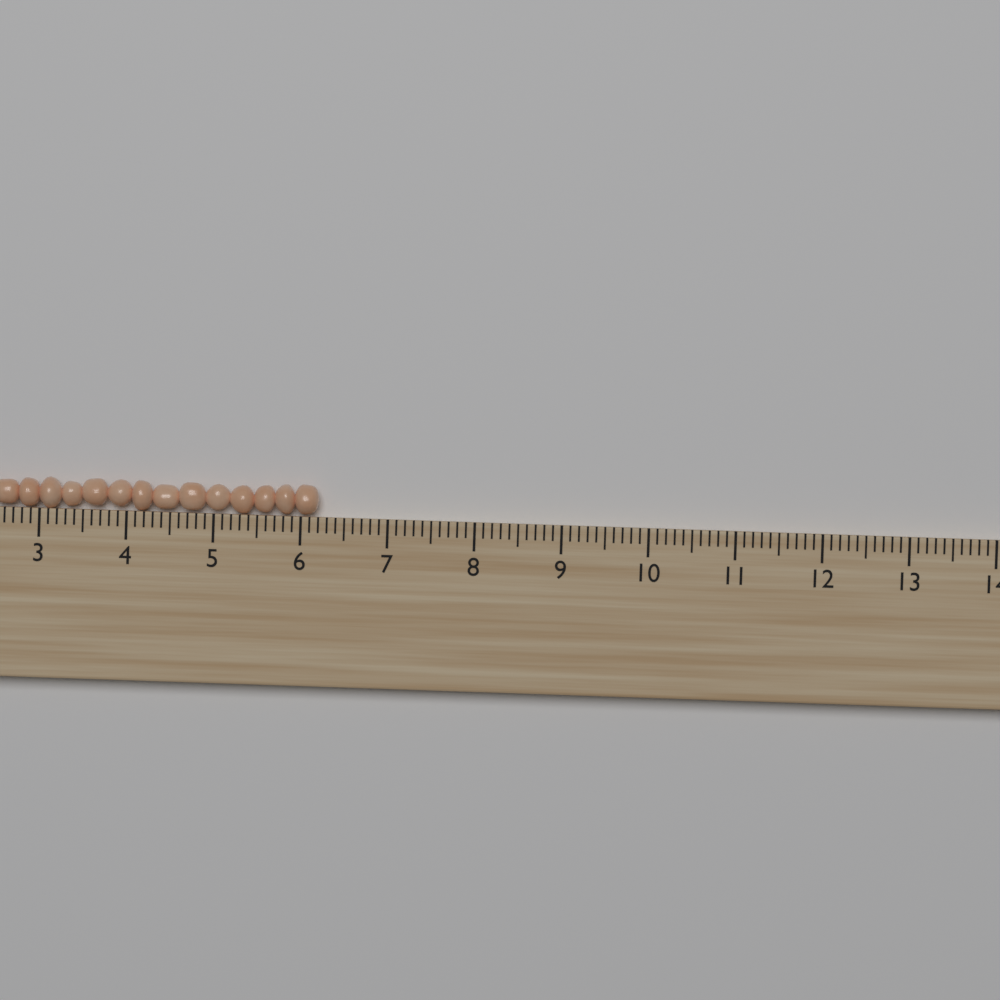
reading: 6.2 (no unit)
